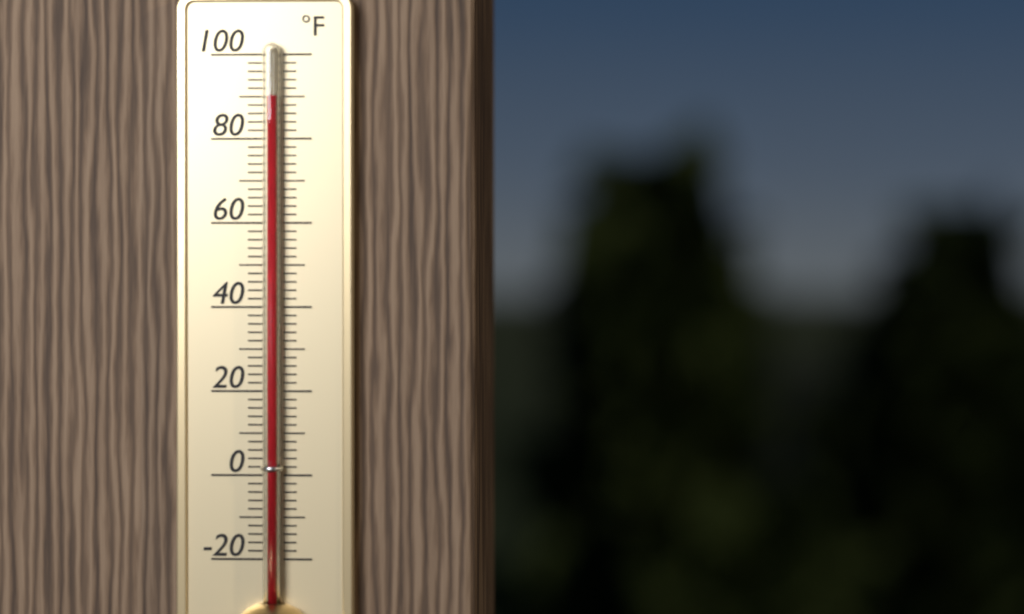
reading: 90 °F
